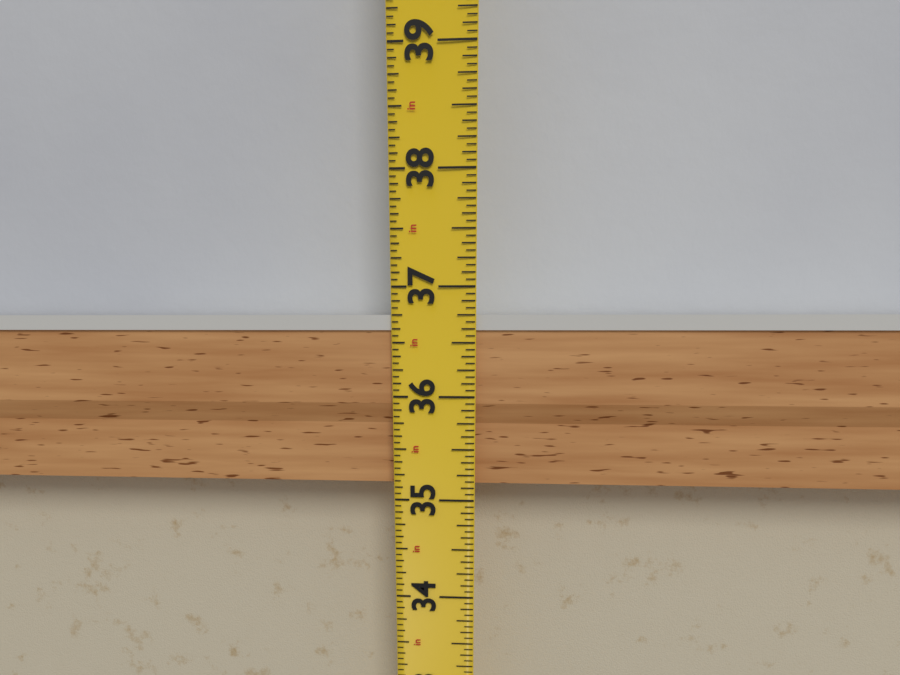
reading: 36.7500 in
